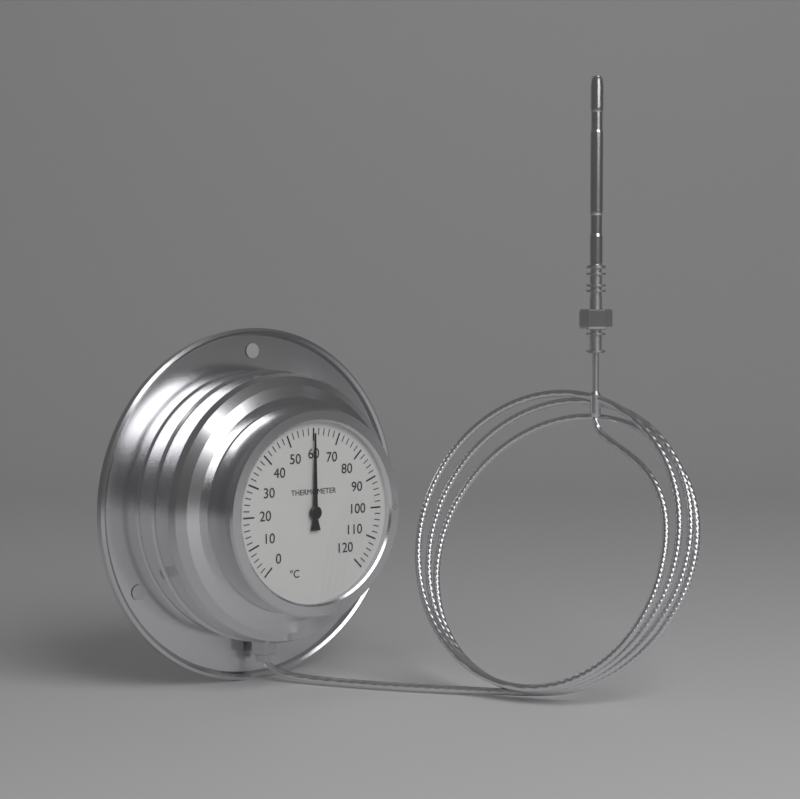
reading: 60 °C
